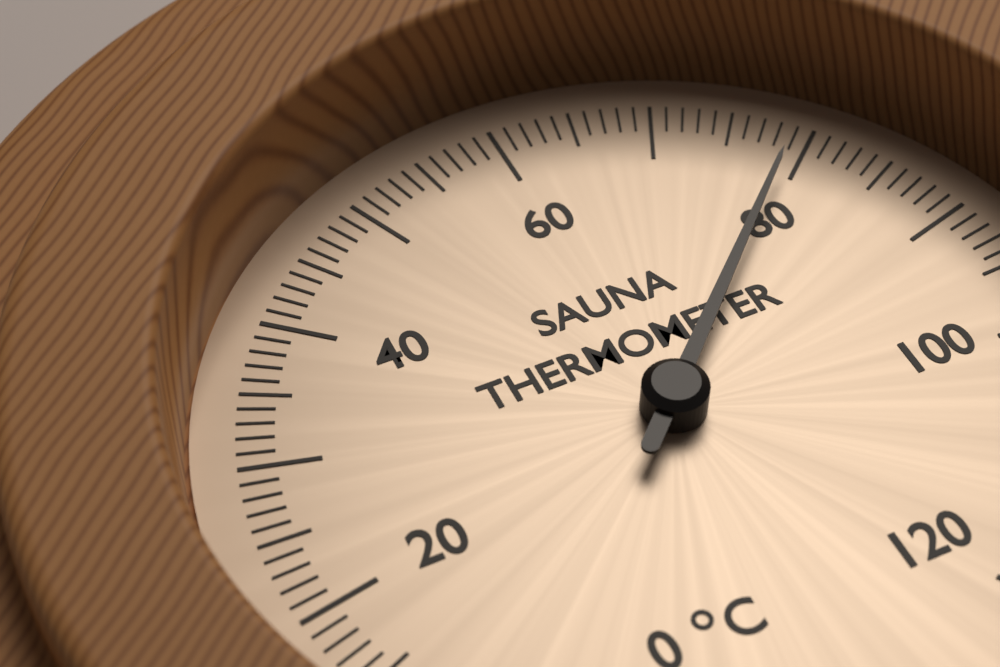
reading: 79 °C
